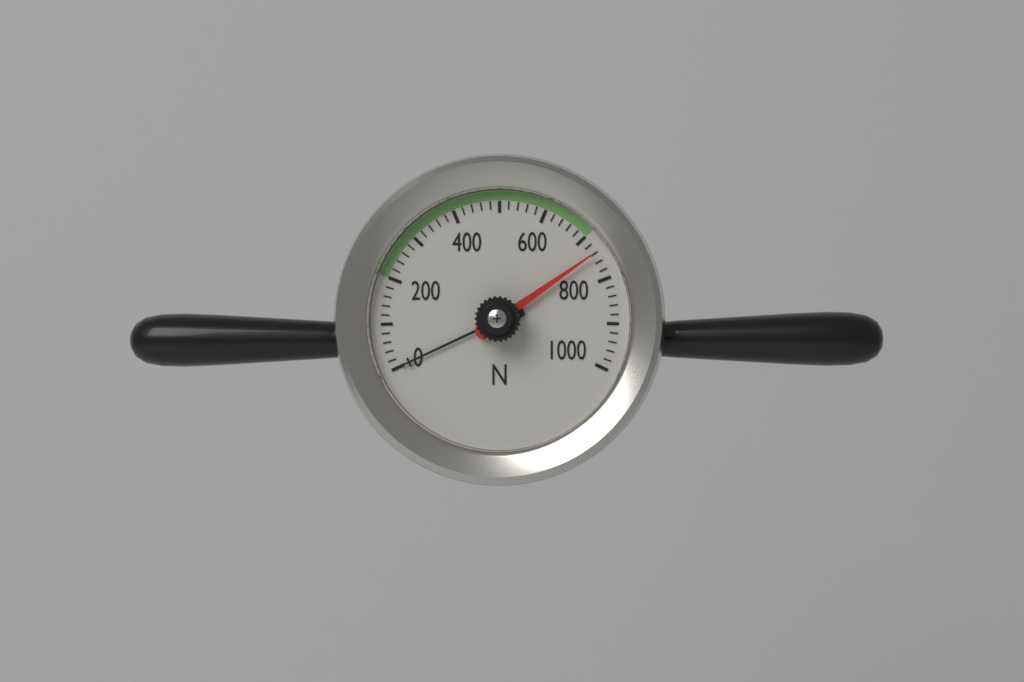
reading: 740 N
